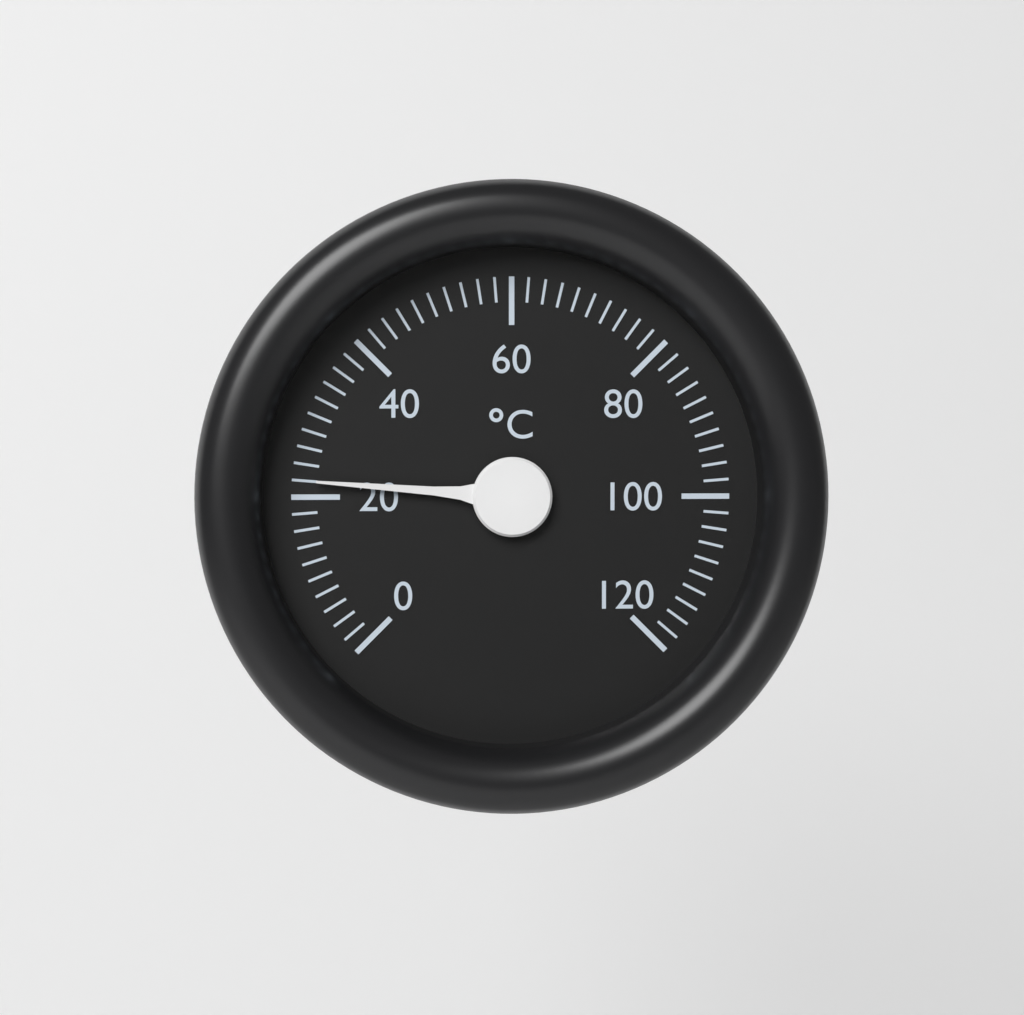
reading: 22 °C
